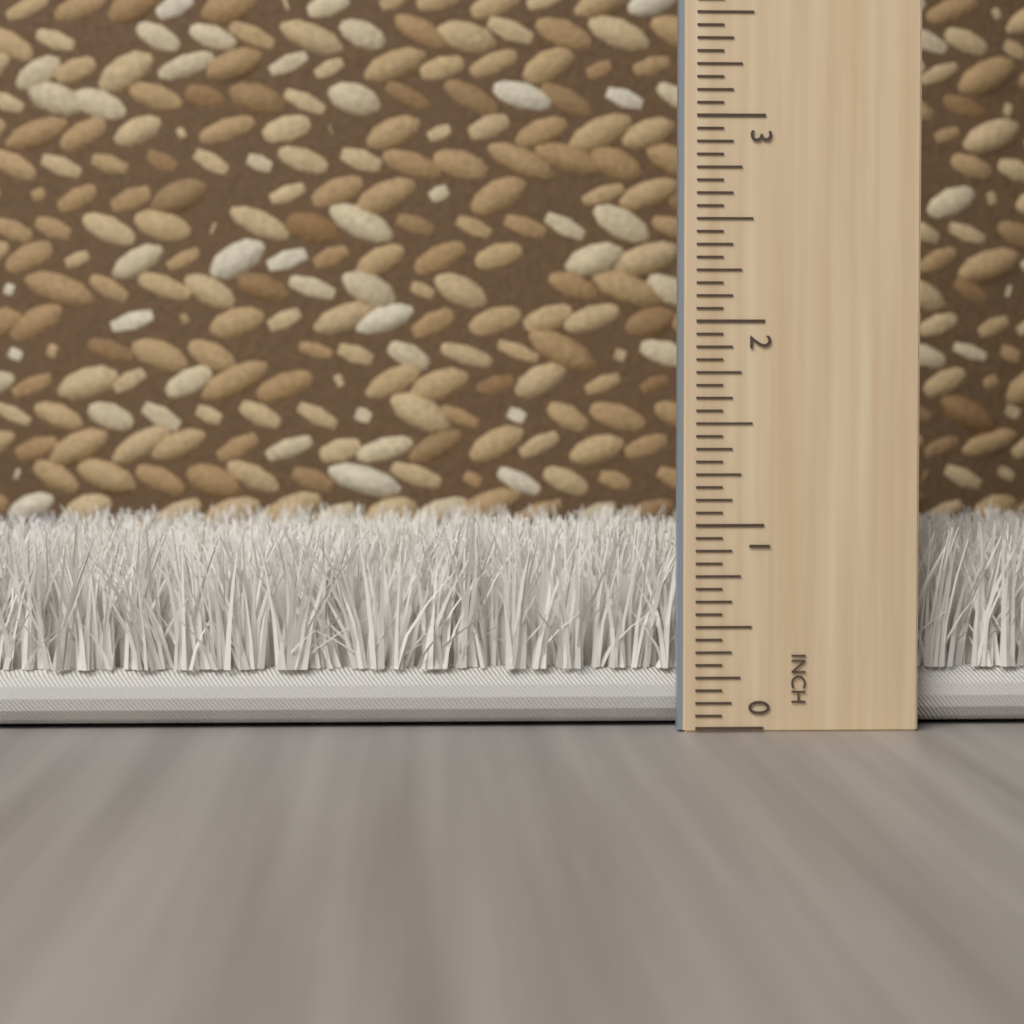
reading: 1.0000 inch
